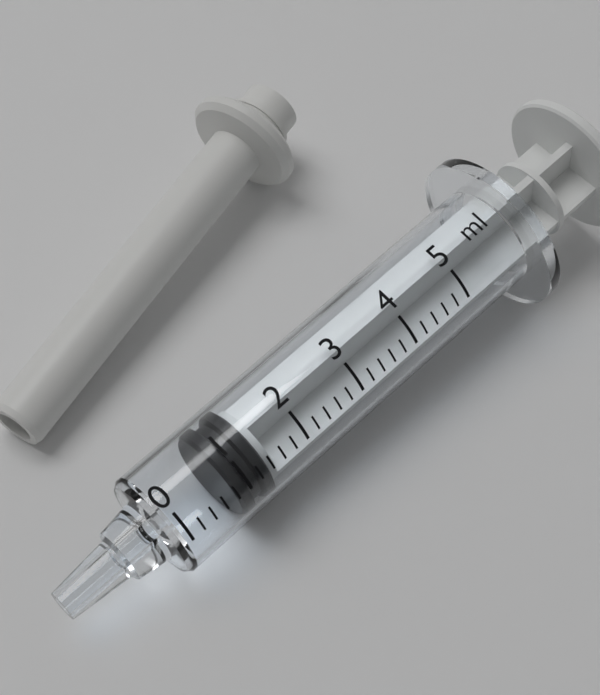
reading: 0.8 ml
